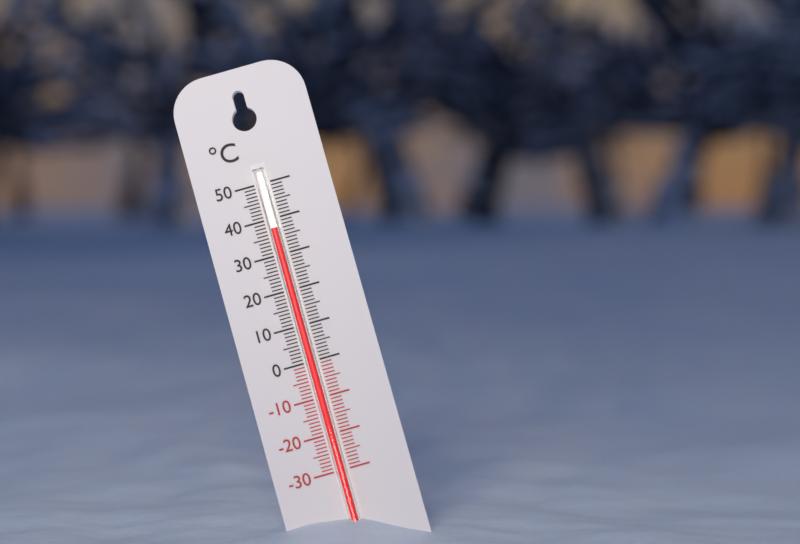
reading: 37 °C
